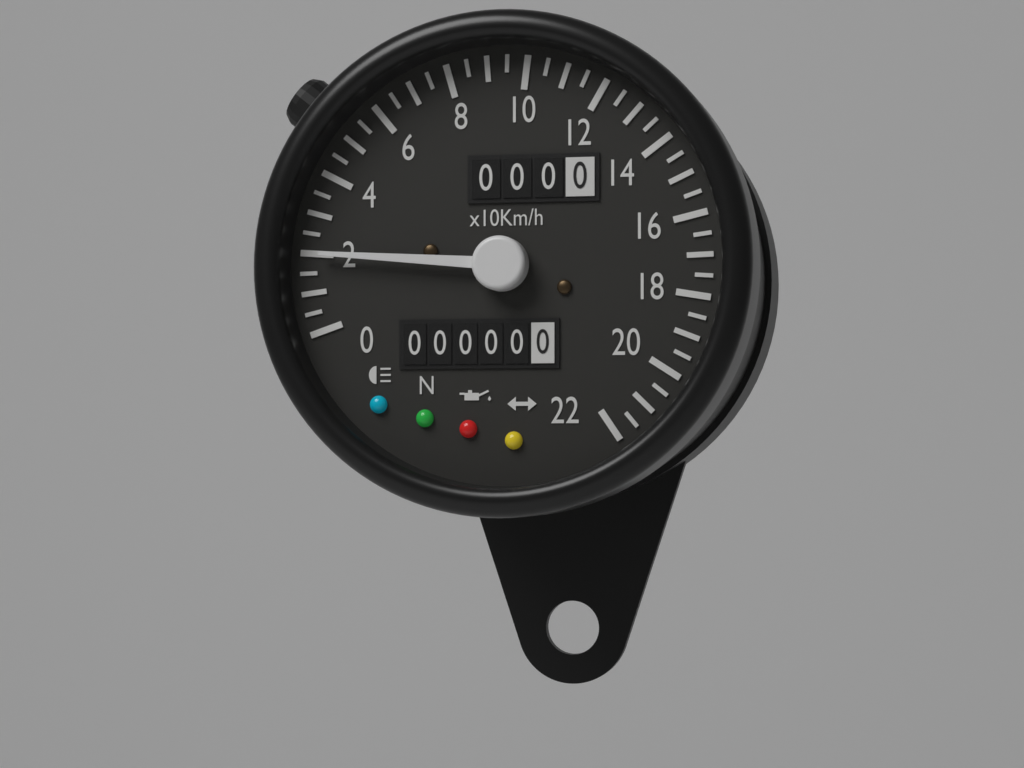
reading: 20 km/h
